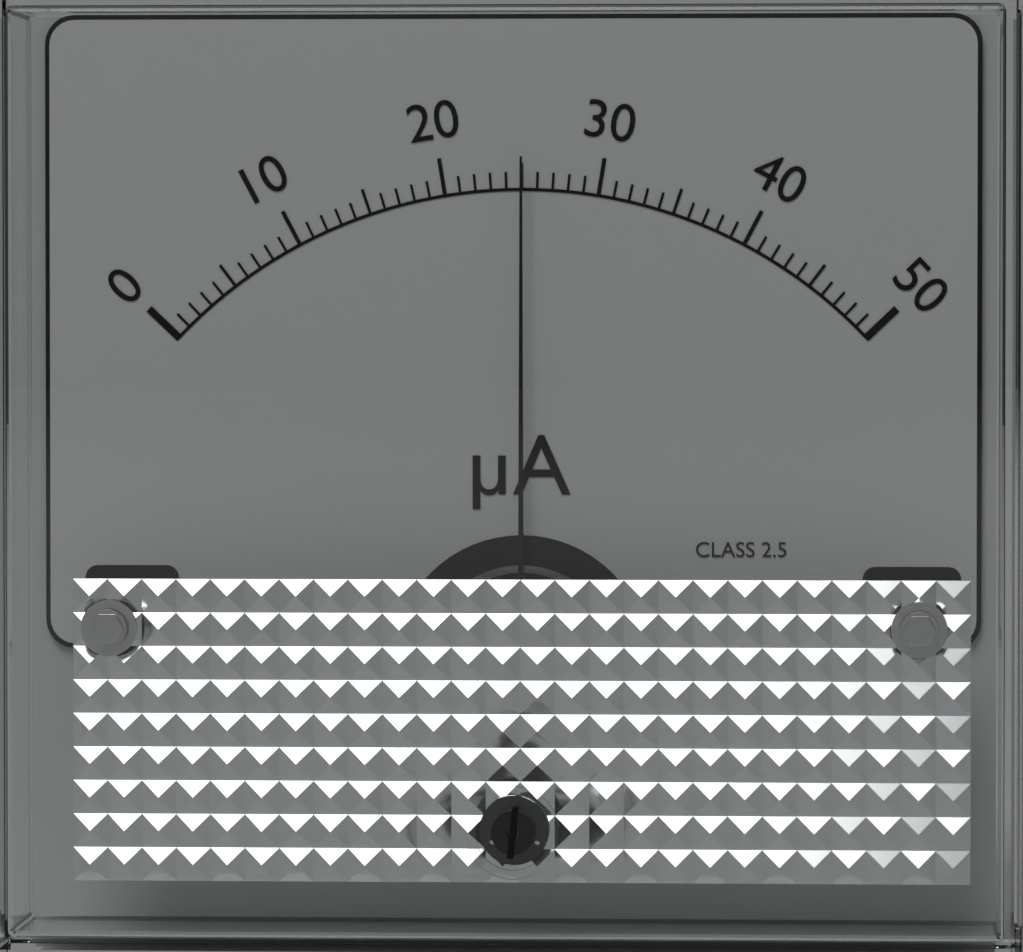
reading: 25 µA
